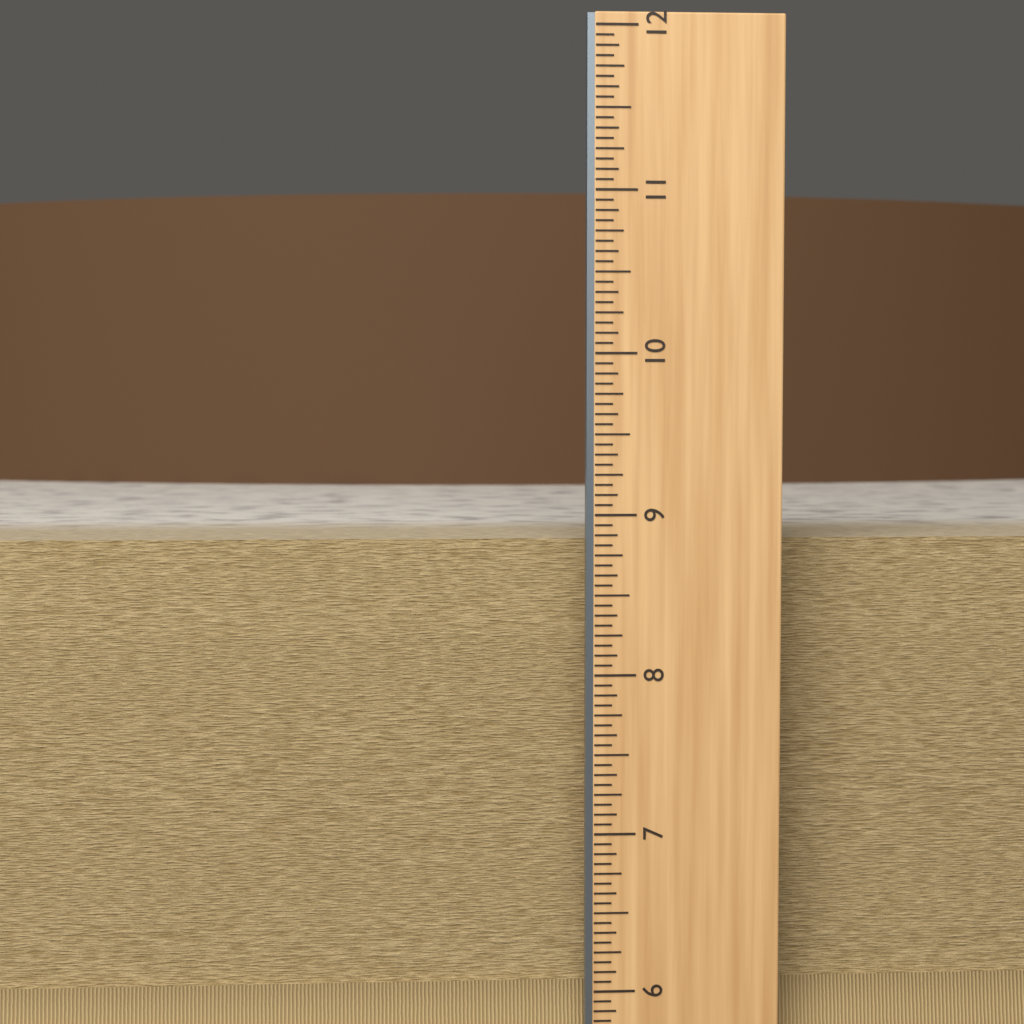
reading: 8.8125 in
